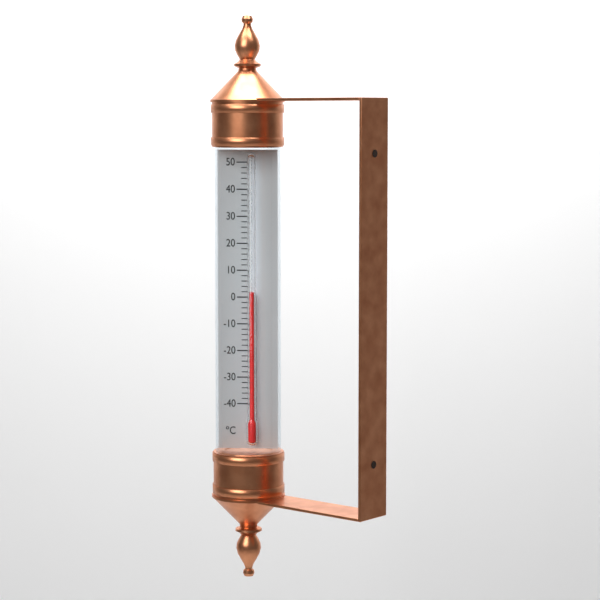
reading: 2 °C
